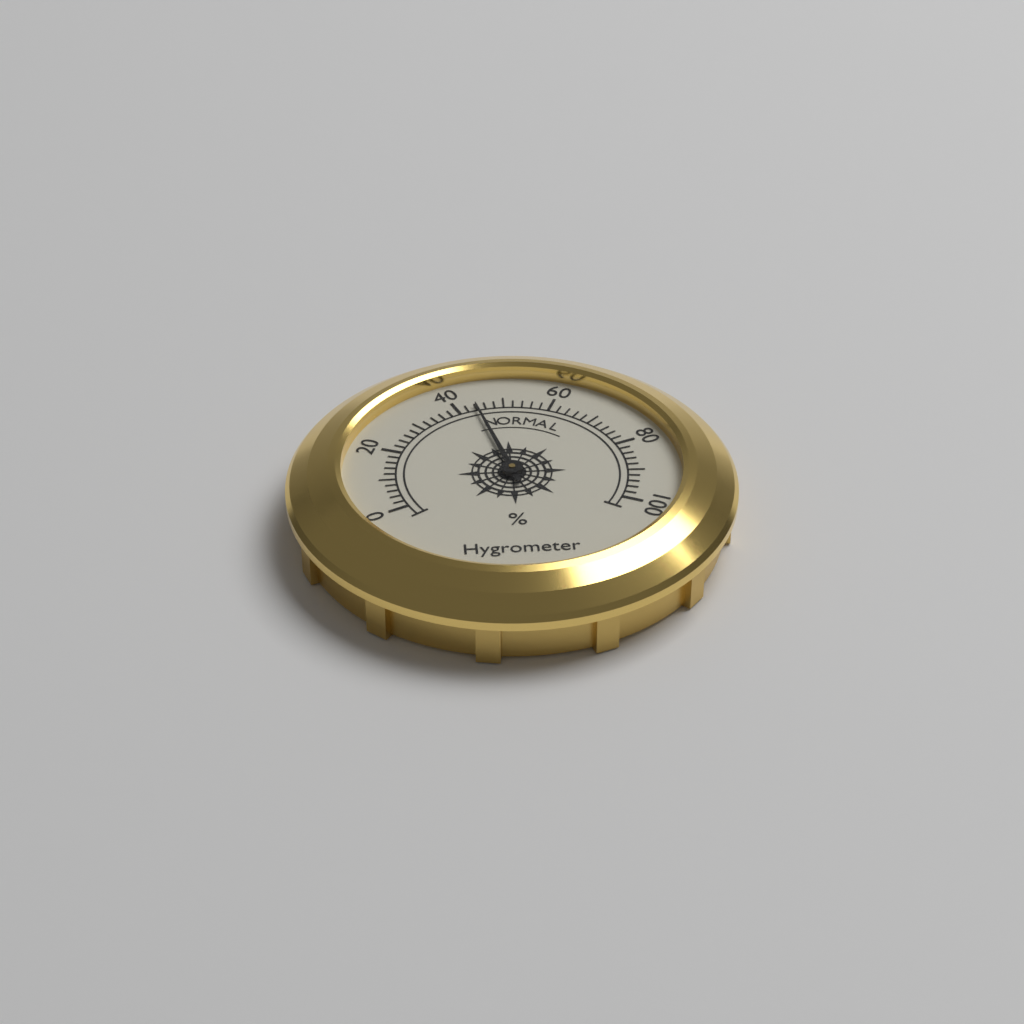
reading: 44 %
